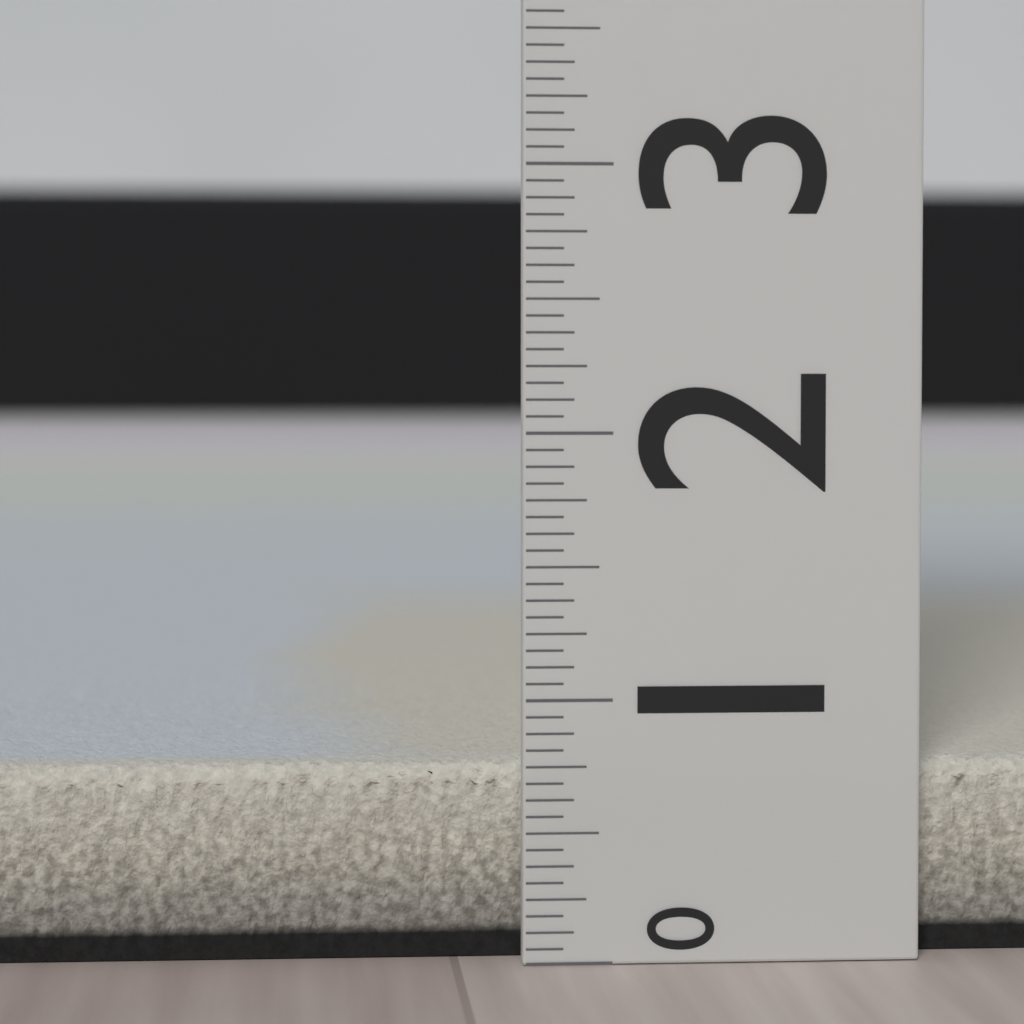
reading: 0.7500 (no unit)
